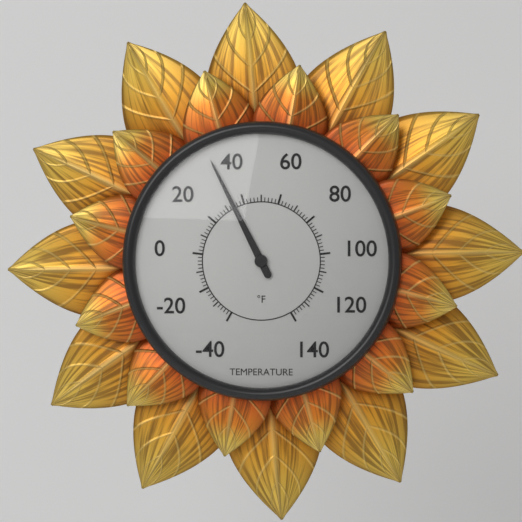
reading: 34 °F
